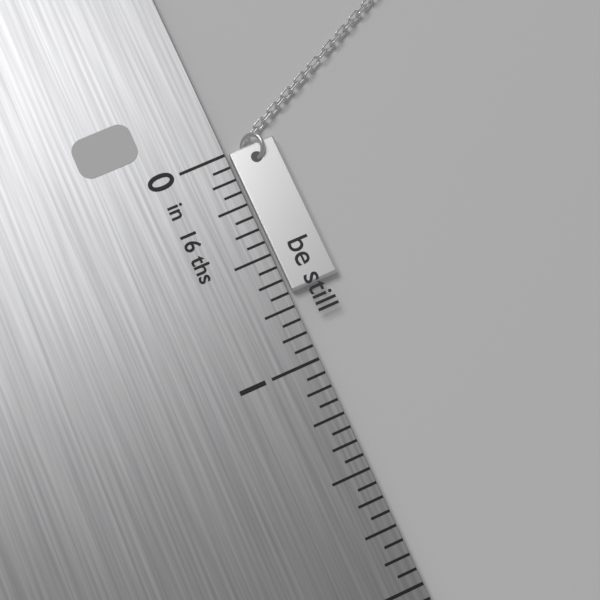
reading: 0.6875 in
